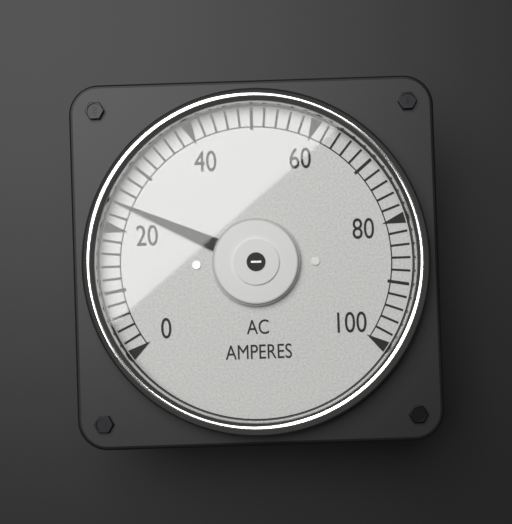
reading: 24 A
